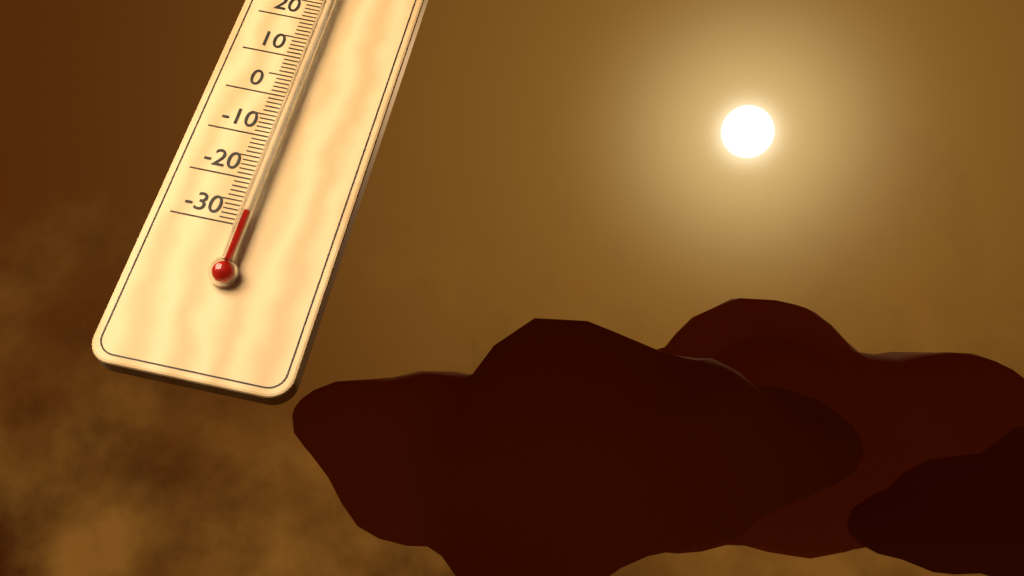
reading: -28 °C
